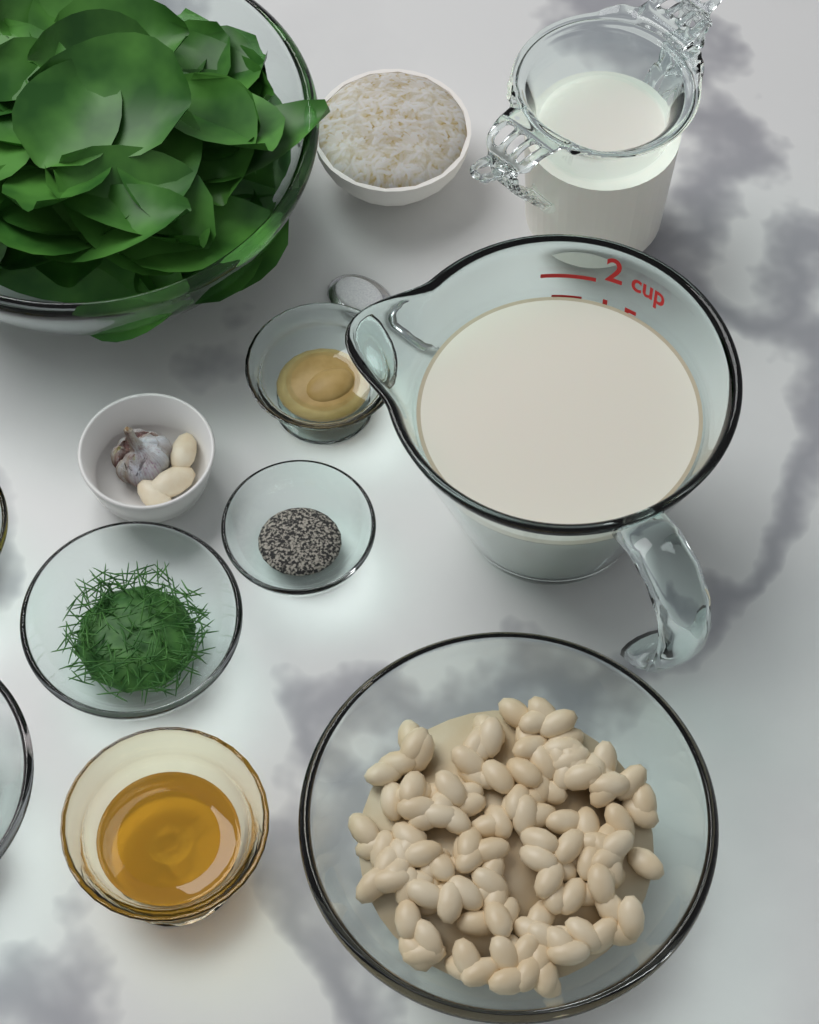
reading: 1.75 cup
